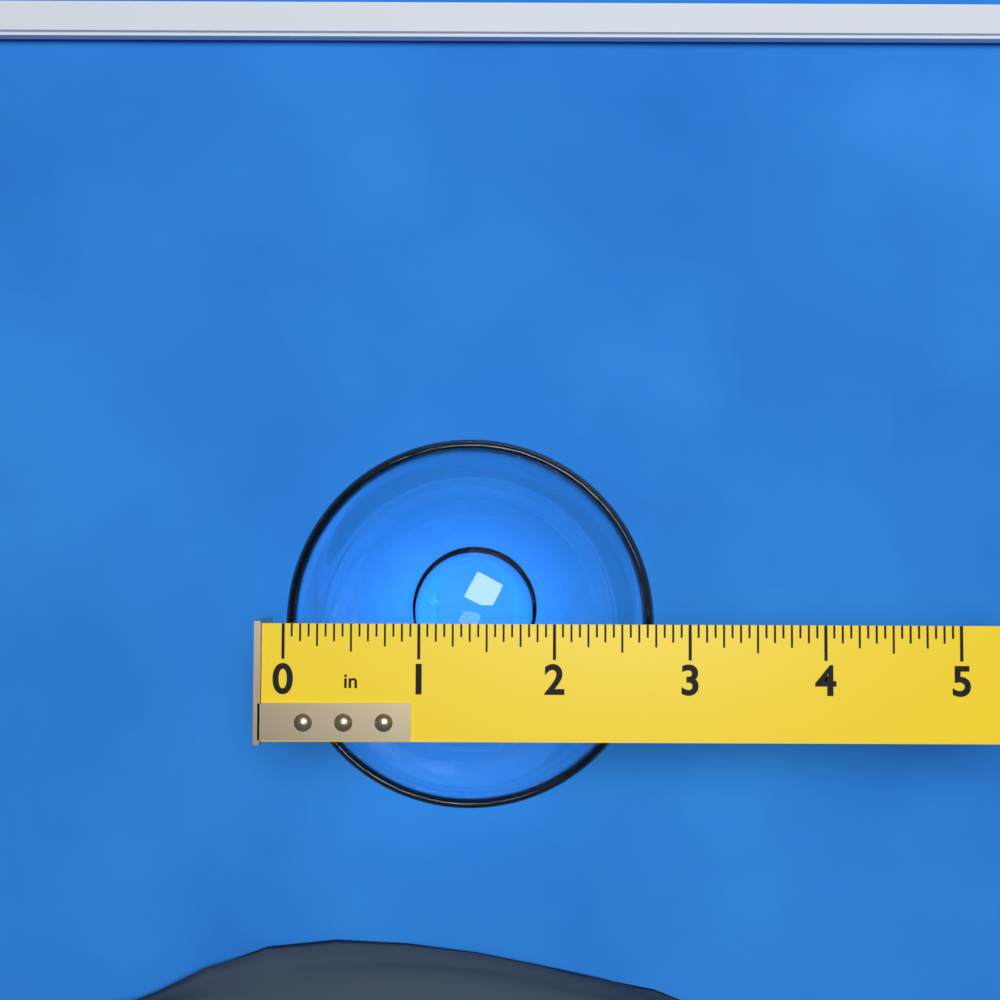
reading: 2.7500 in
